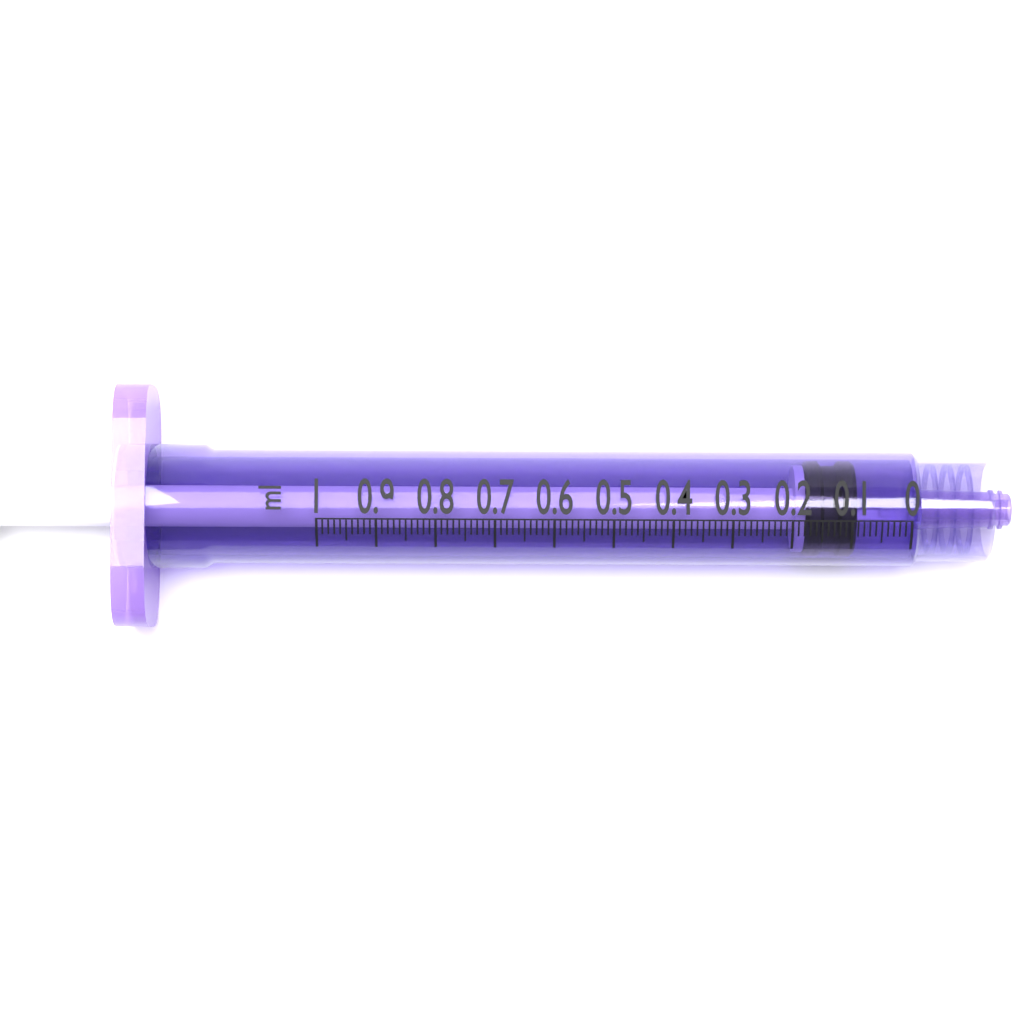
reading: 0.09 ml
